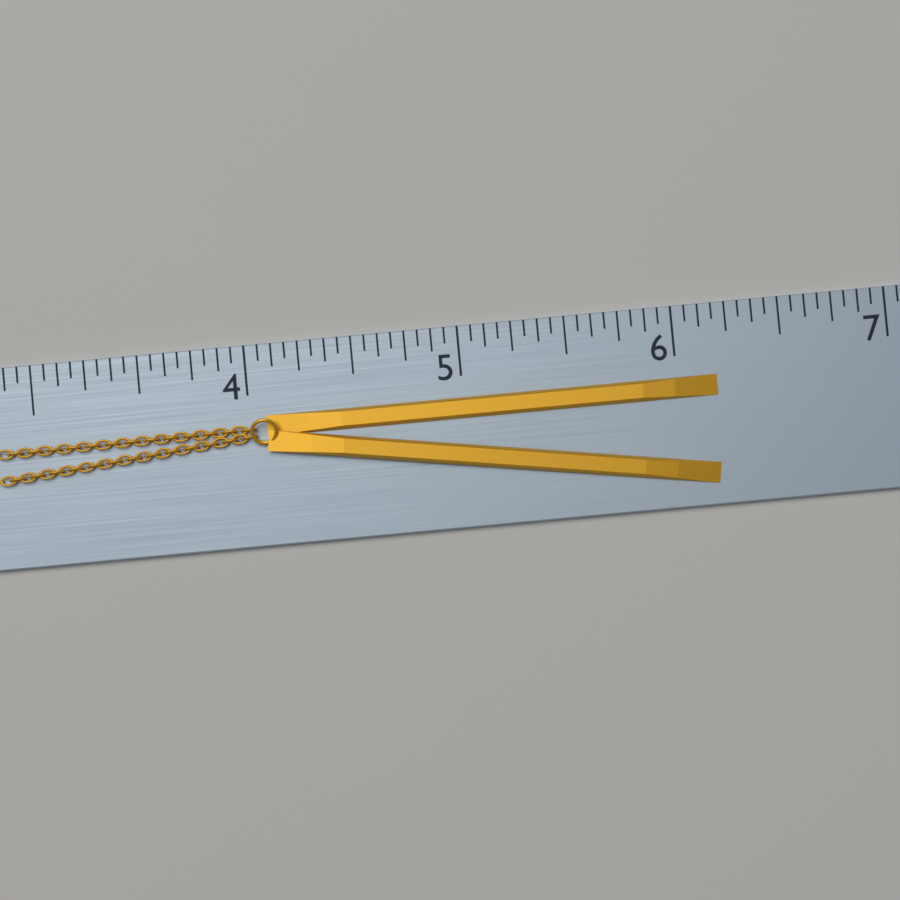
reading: 6.1875 (no unit)
